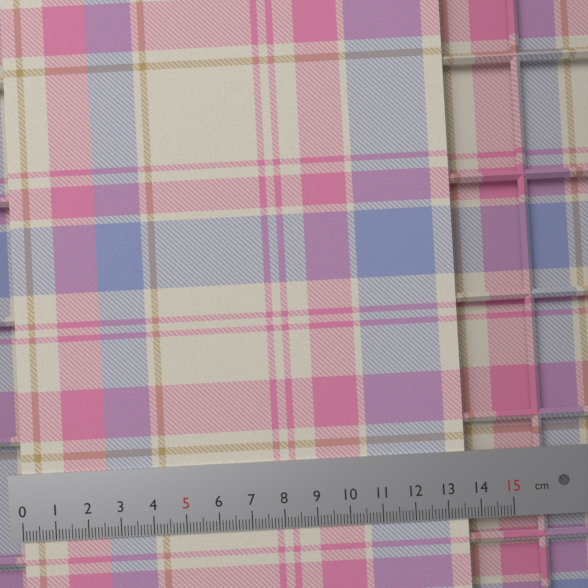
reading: 13.6 cm
